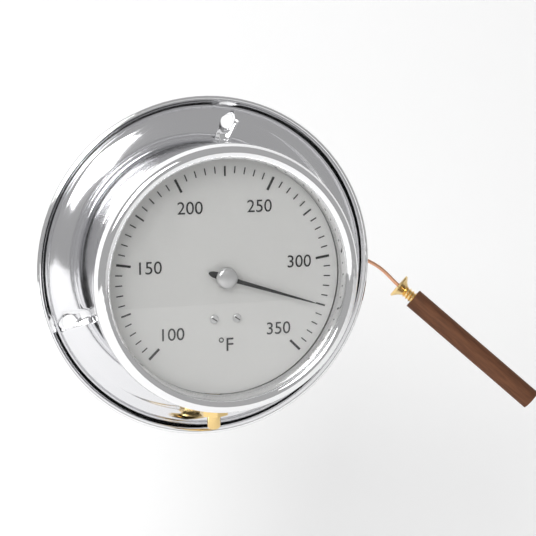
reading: 325 °F
